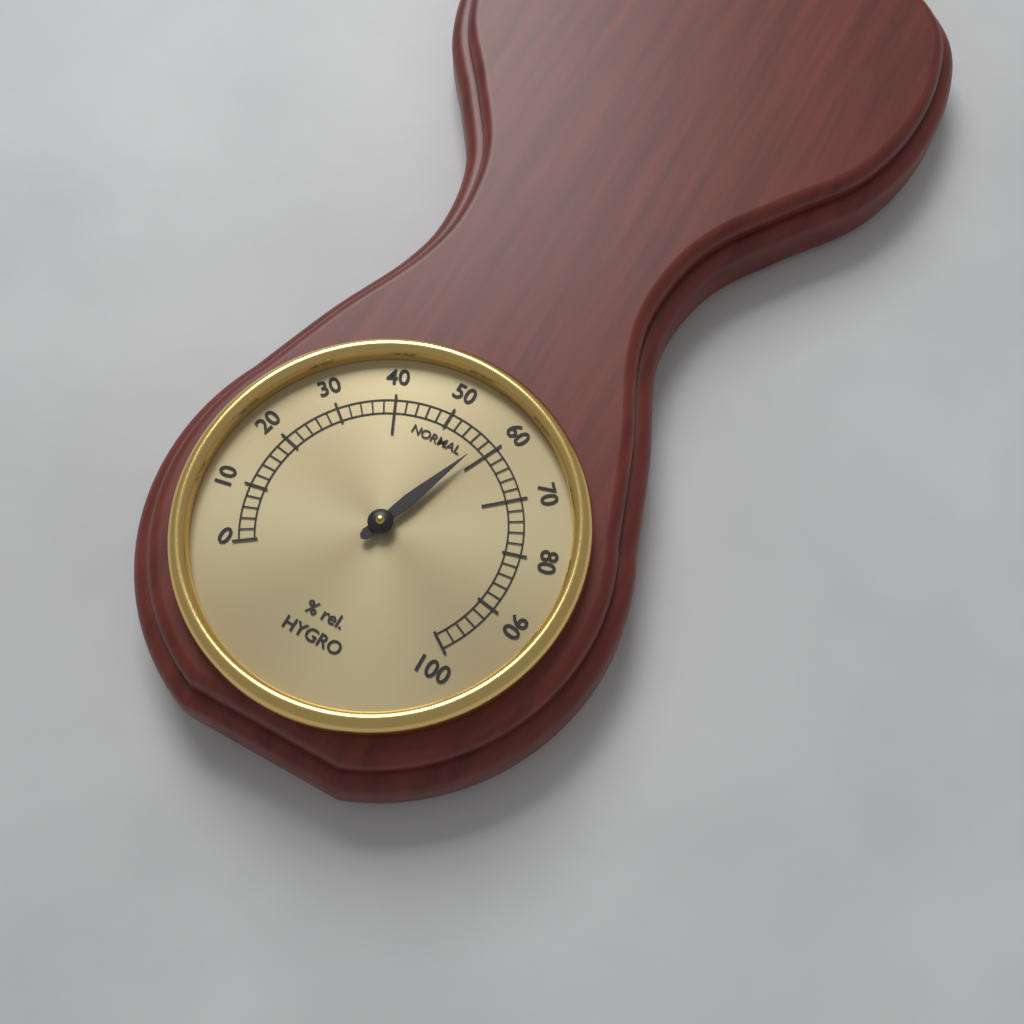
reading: 58 % rel.
